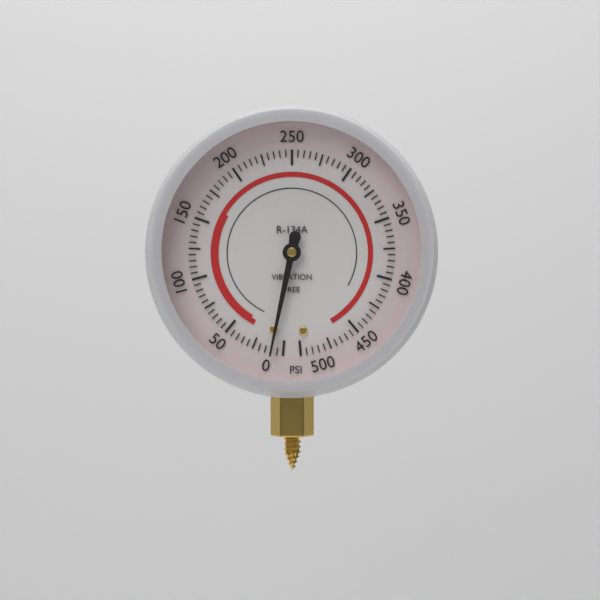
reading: 10 psi
